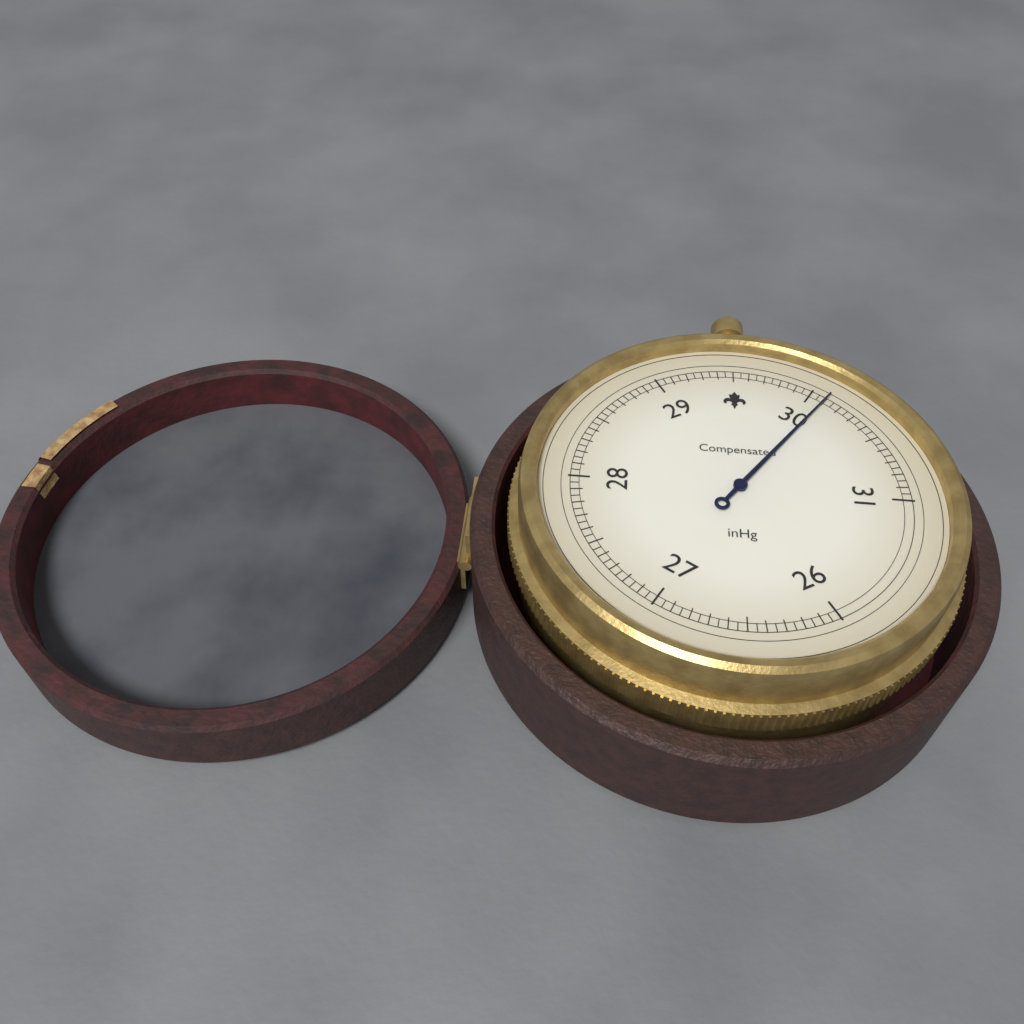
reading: 30.10 inHg
